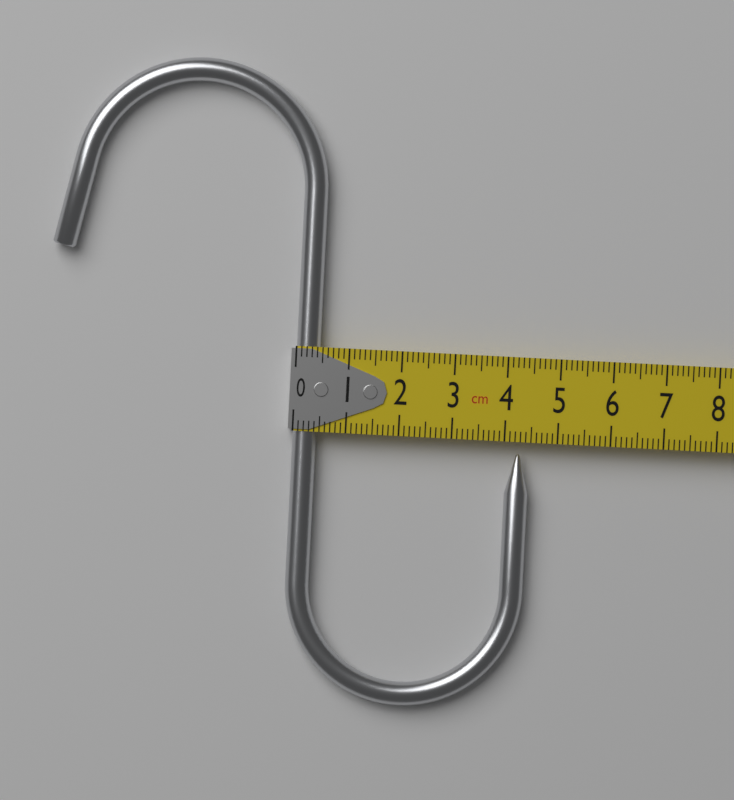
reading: 4.5 cm
